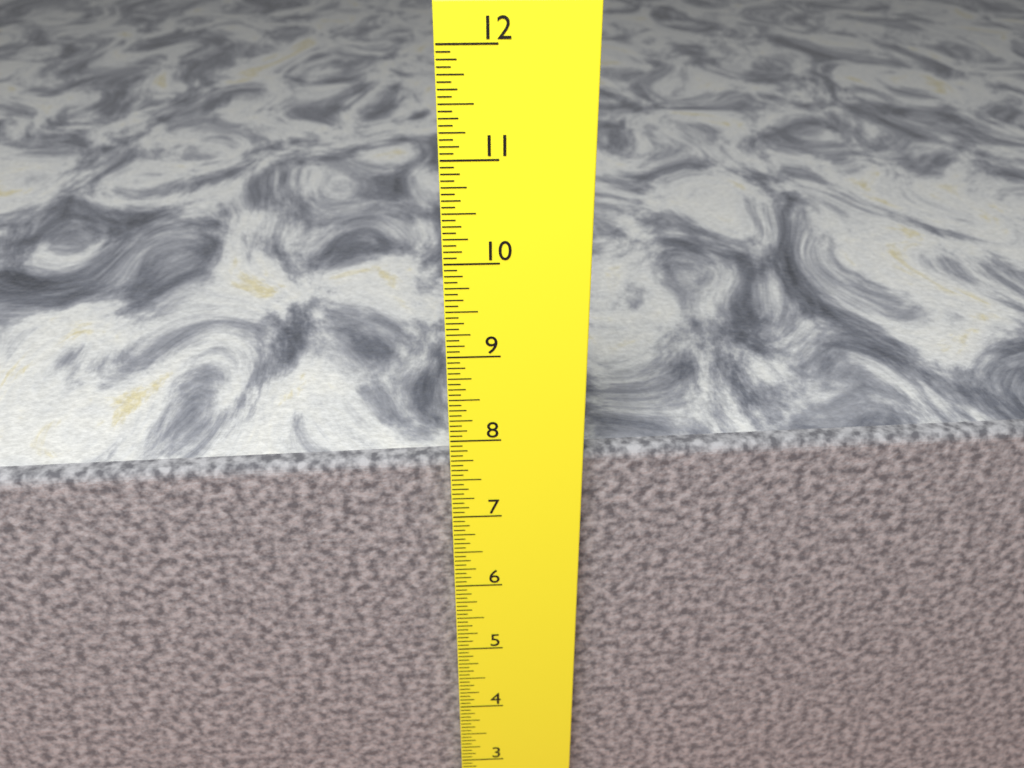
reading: 7.6875 in
